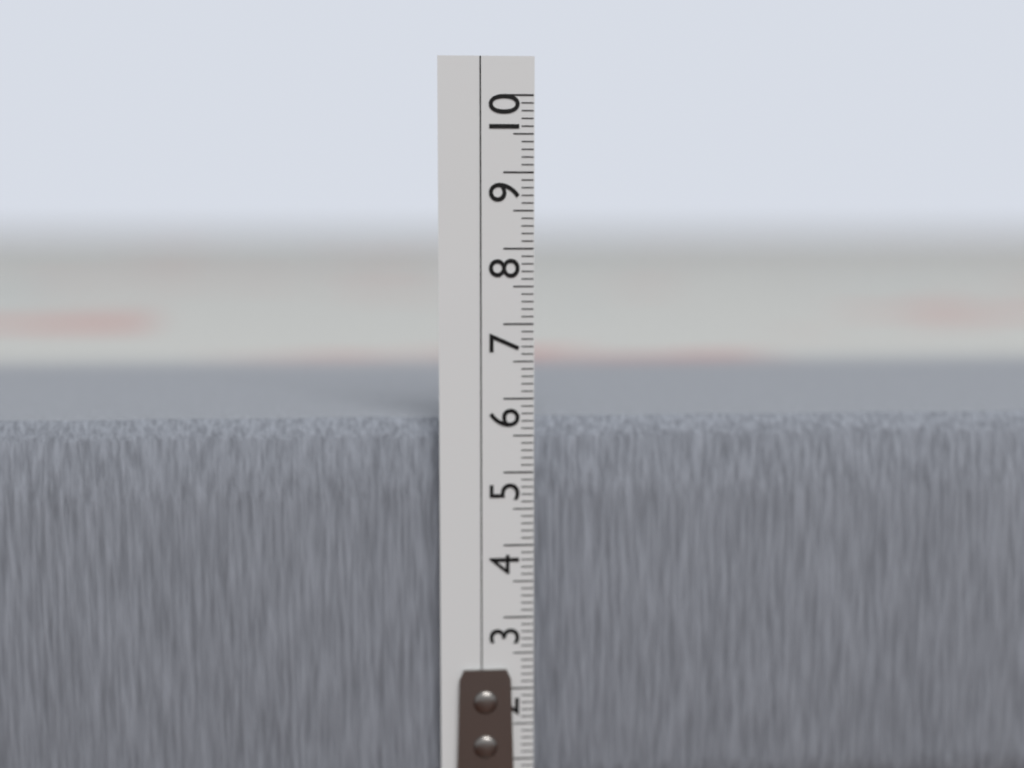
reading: 5.7 cm
